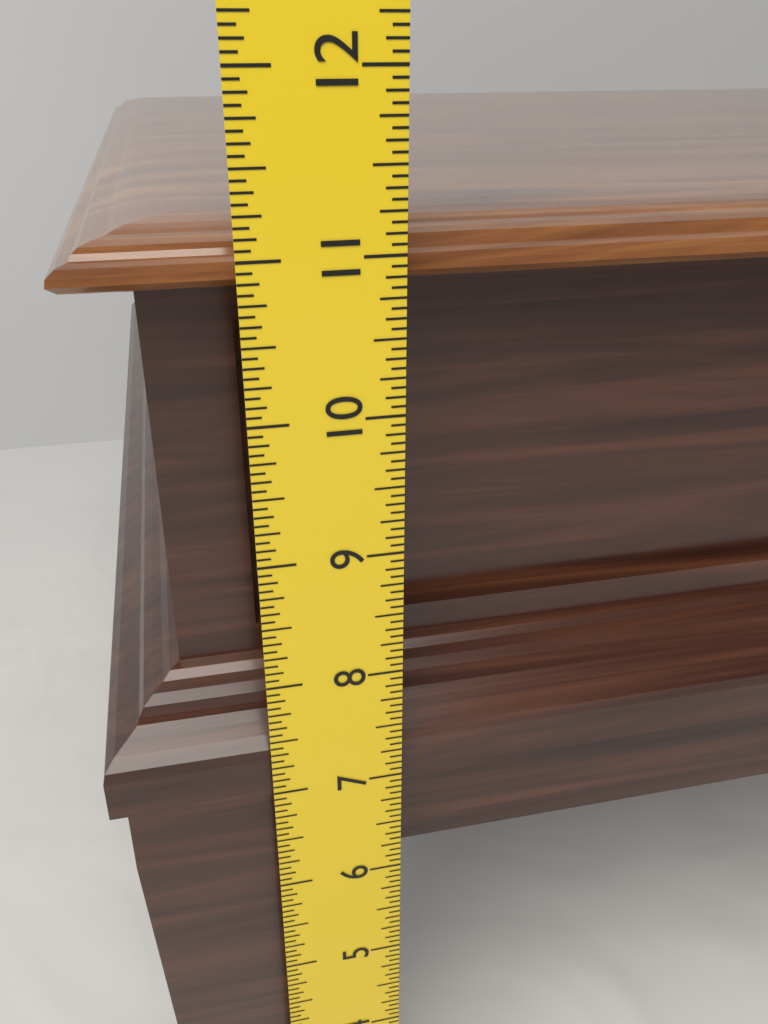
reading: 11.1250 in
